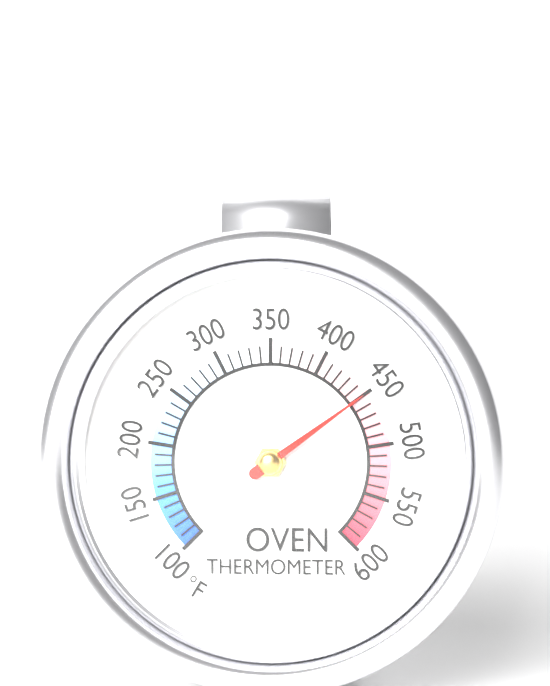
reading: 450 °F
